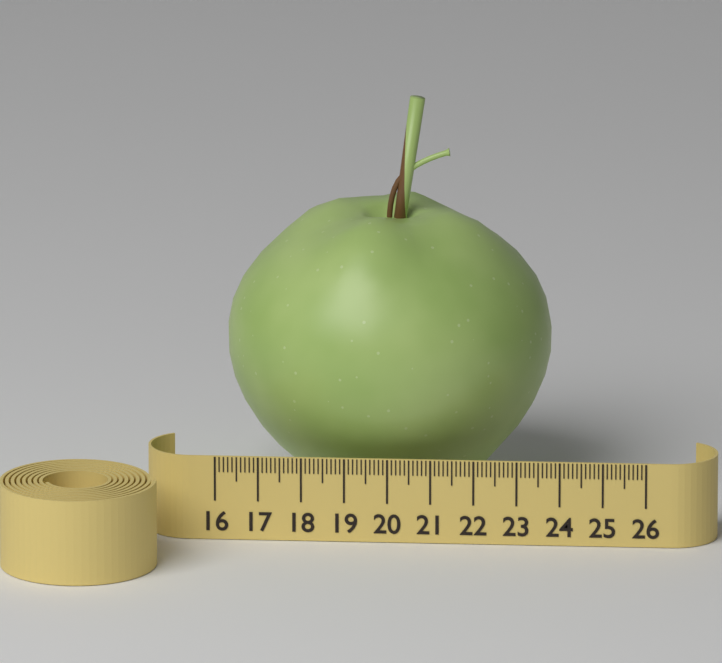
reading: 23.6 (no unit)
